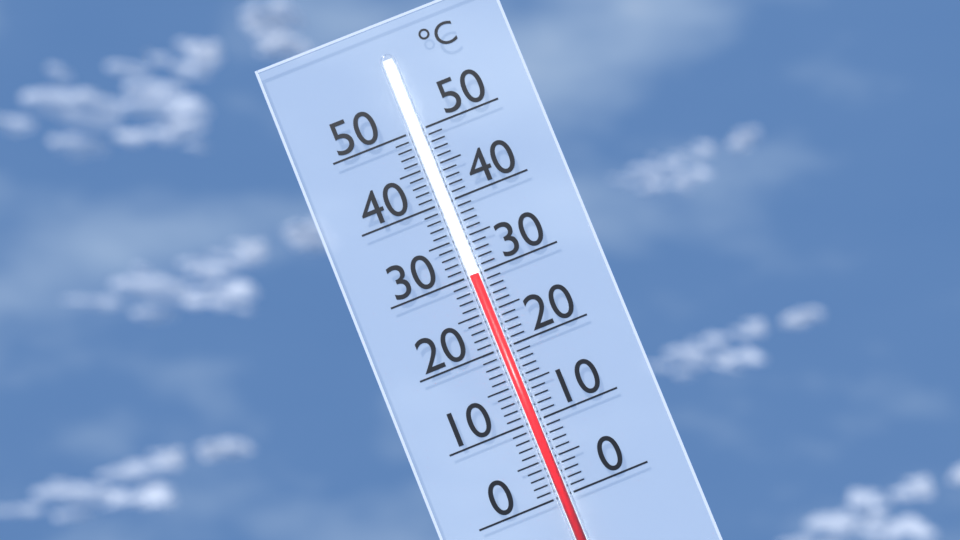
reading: 30 °C
